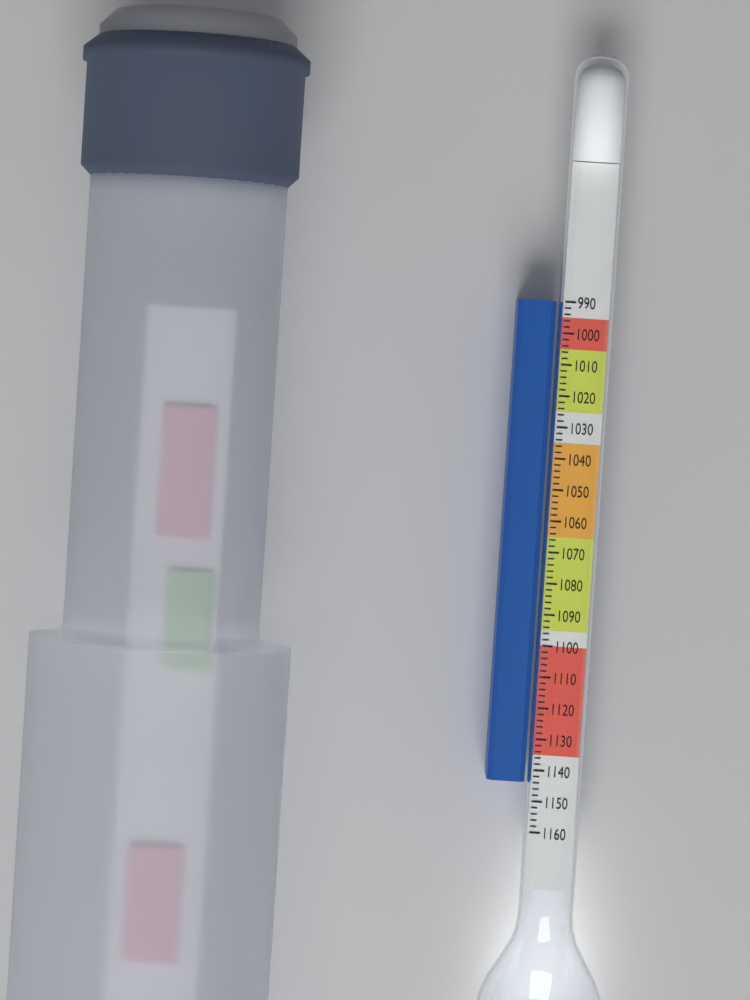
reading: 1144 (no unit)
